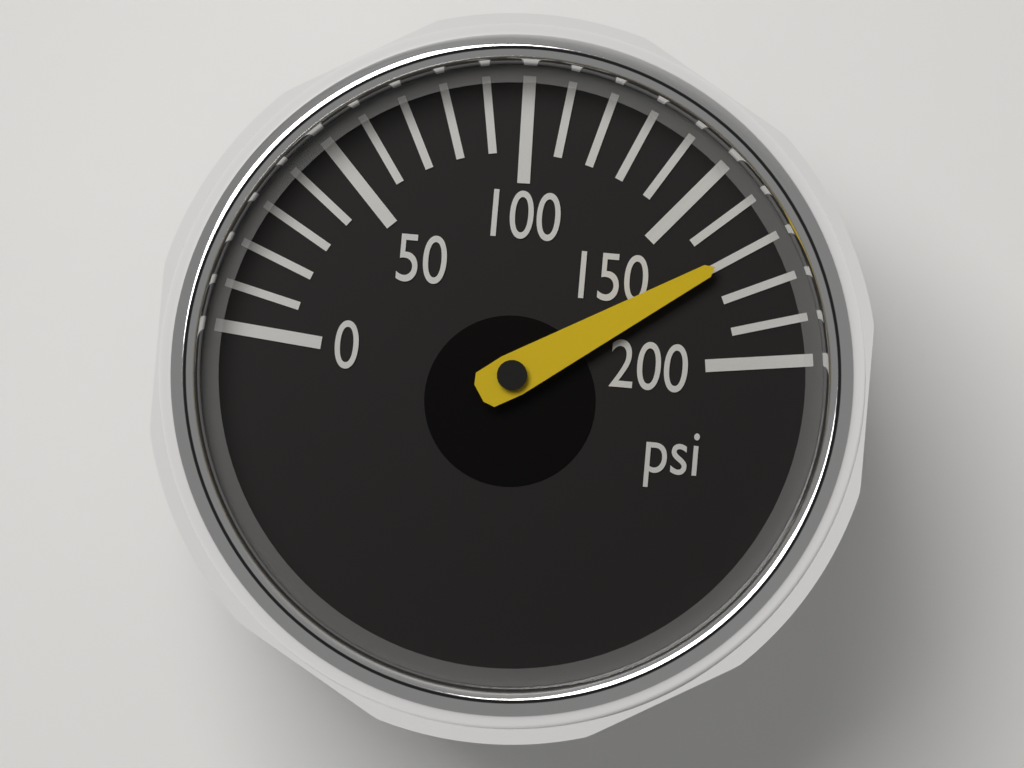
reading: 170 psi
